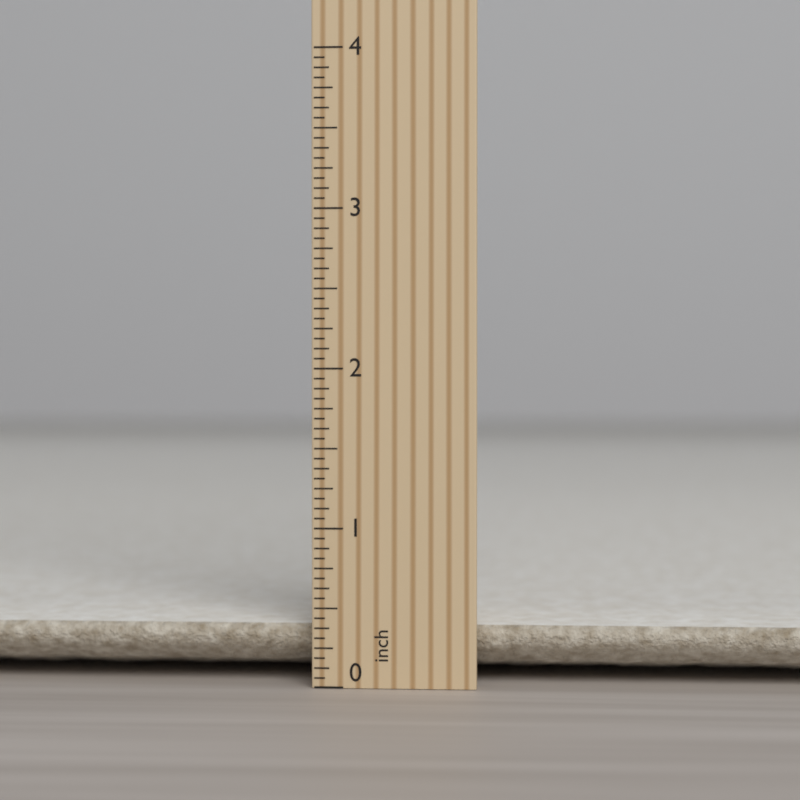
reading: 0.3750 inch
